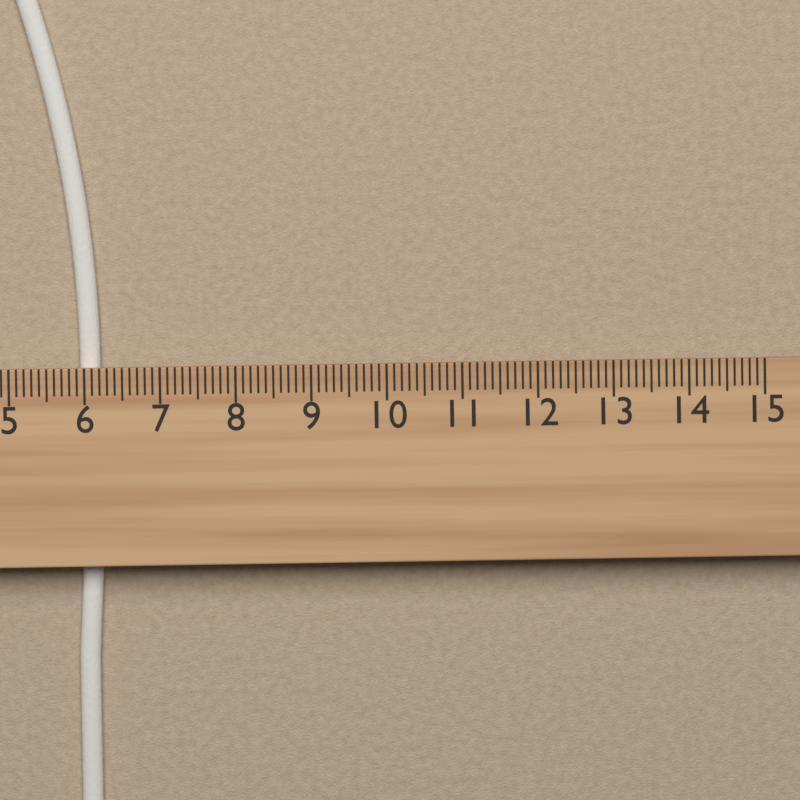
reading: 6.2 cm
